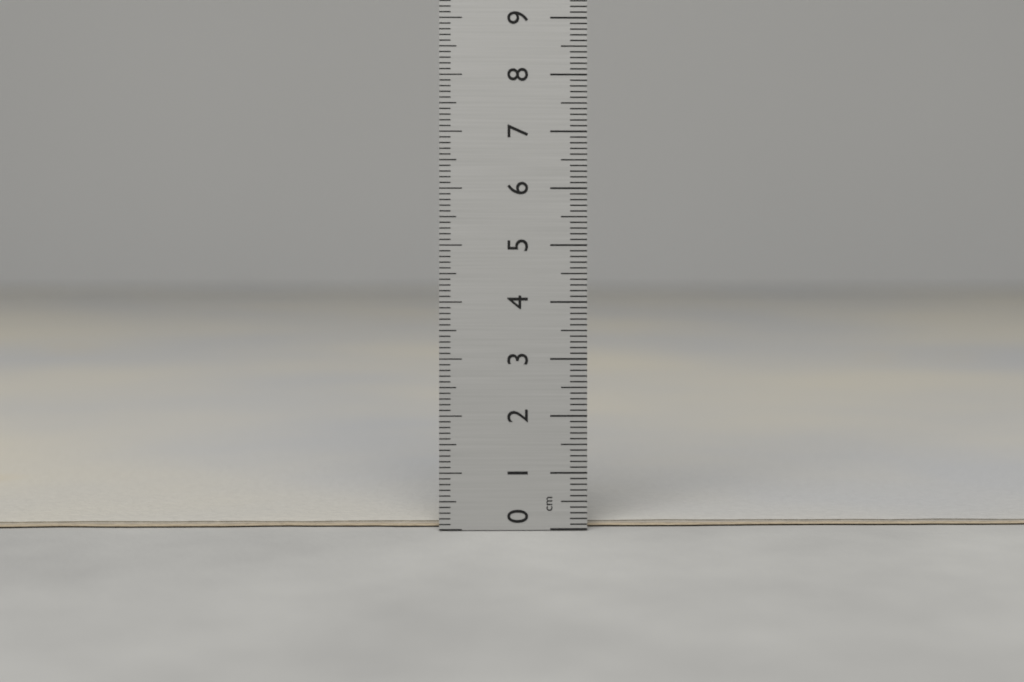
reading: 0.1 cm
